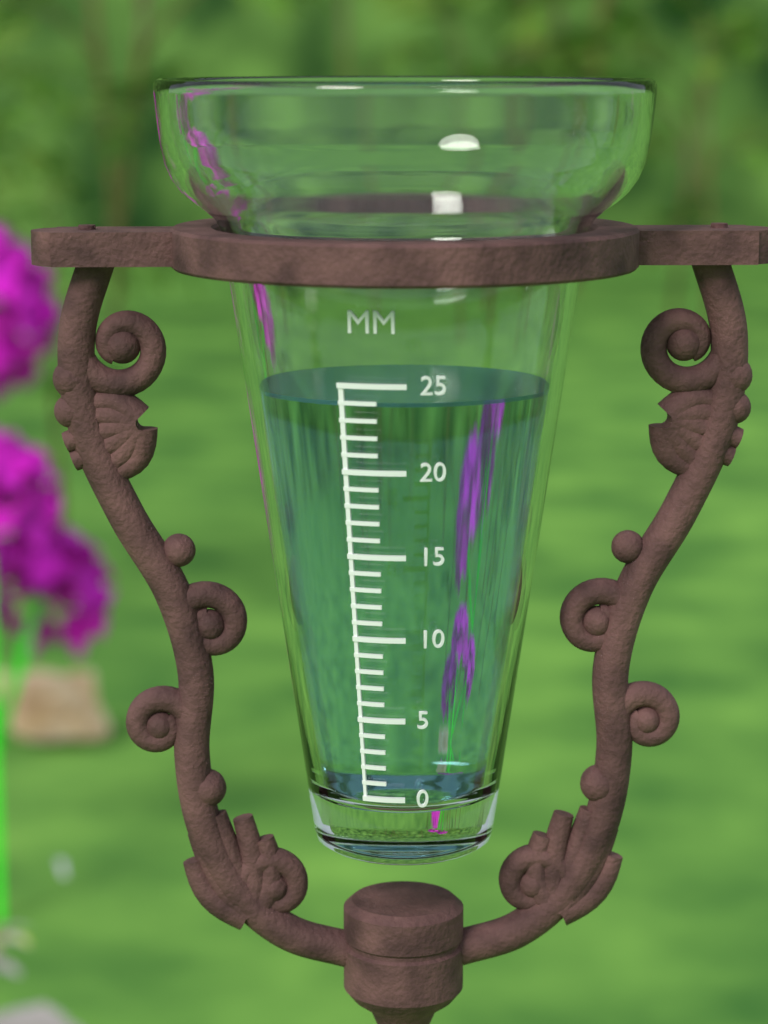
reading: 24 mm
